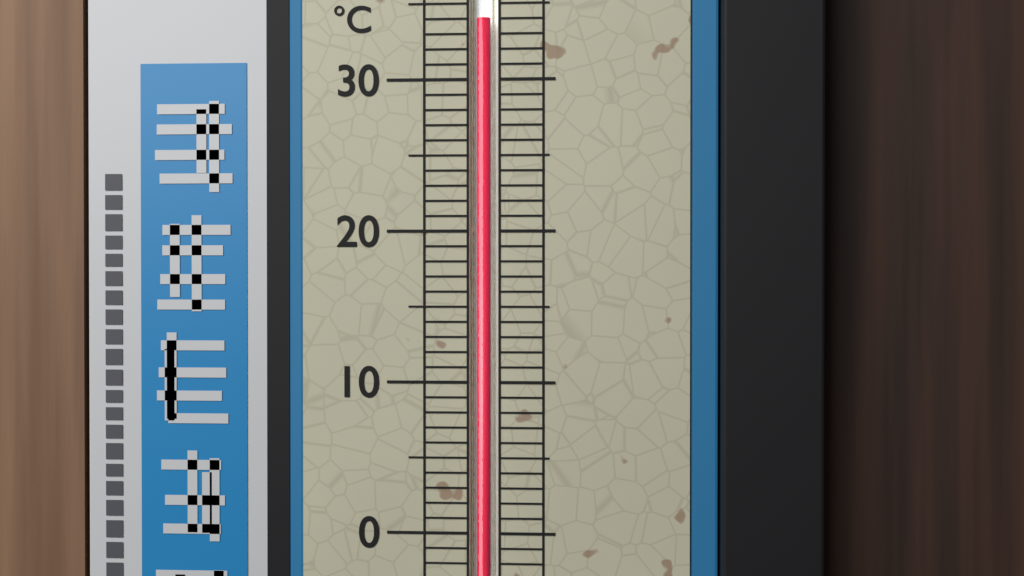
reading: 34 °C
